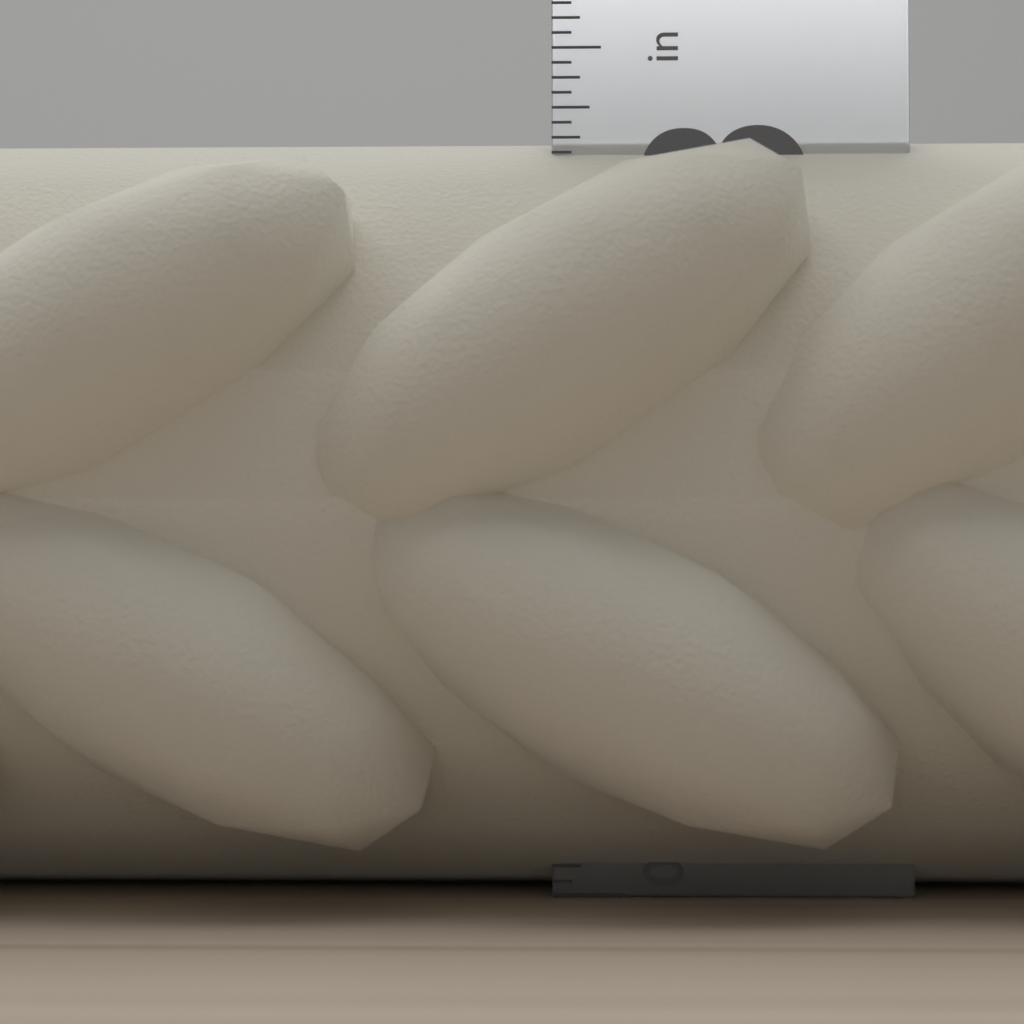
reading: 3.1875 in
